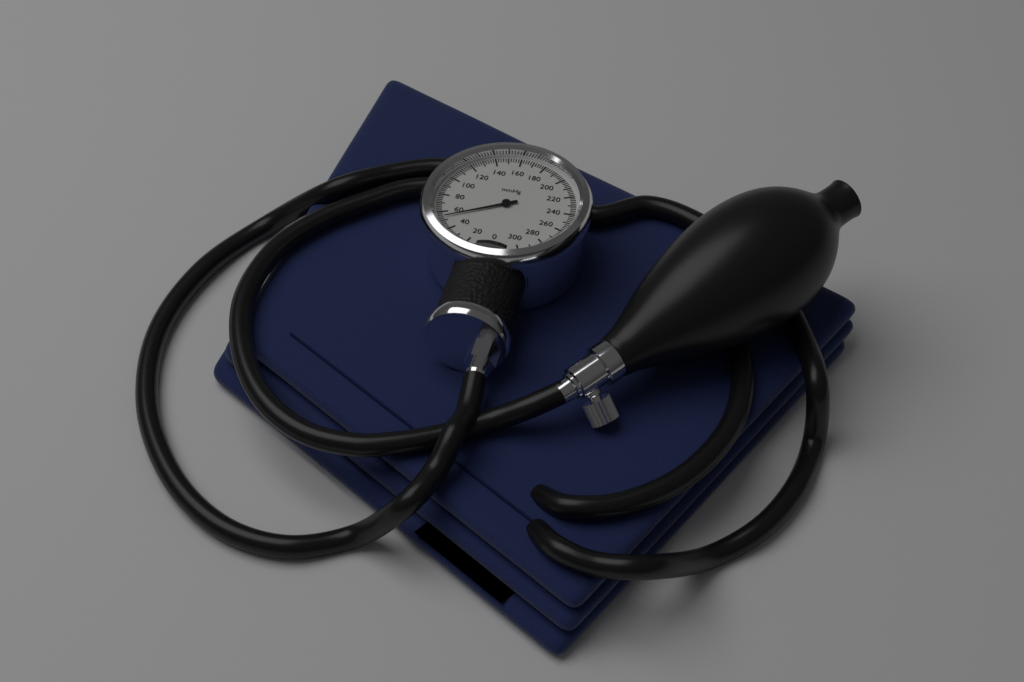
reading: 54 mmHg
